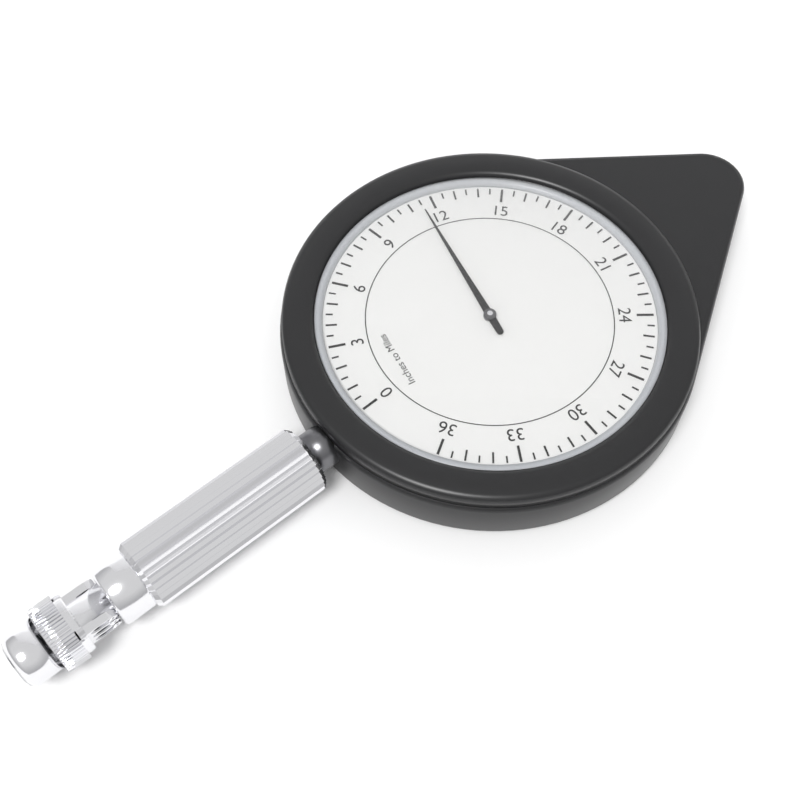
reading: 11.5 miles
